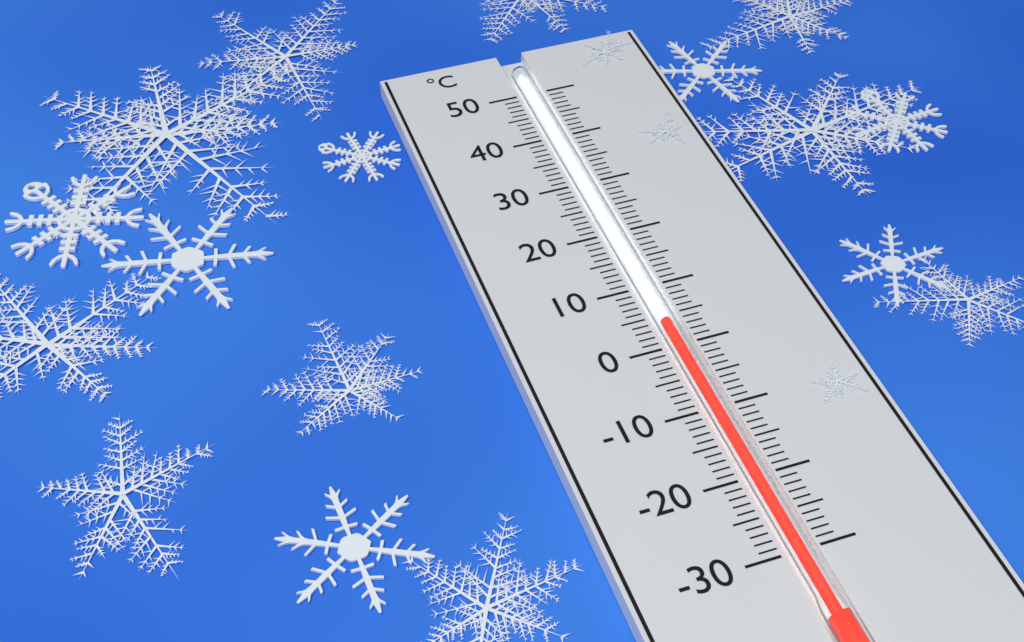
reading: 4 °C
